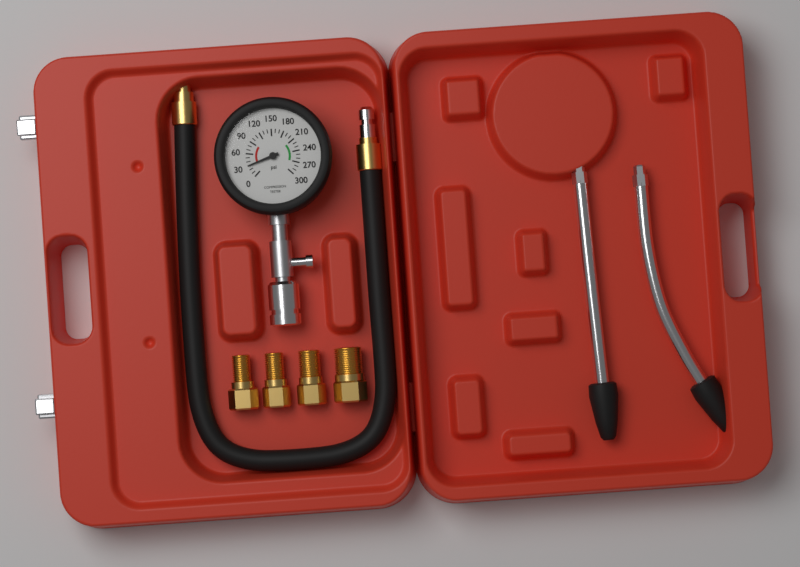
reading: 30 psi
